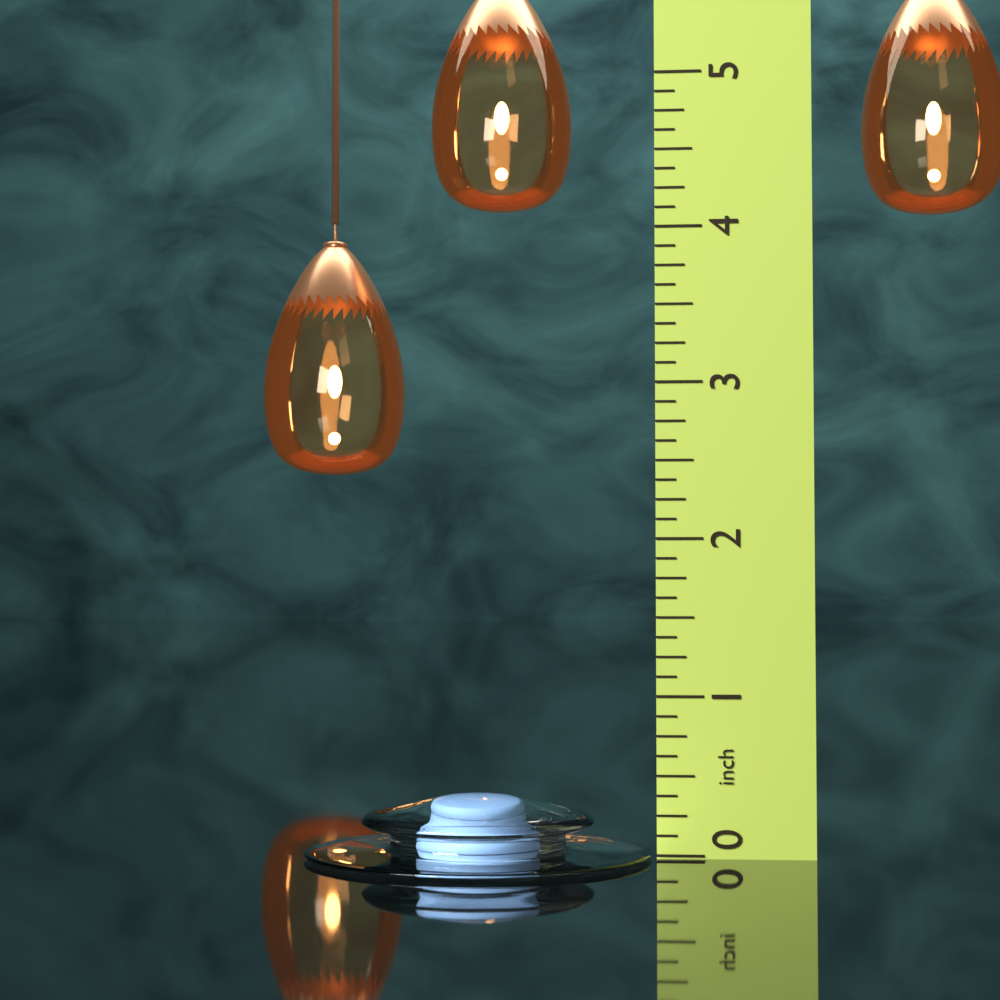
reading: 0.375 in
